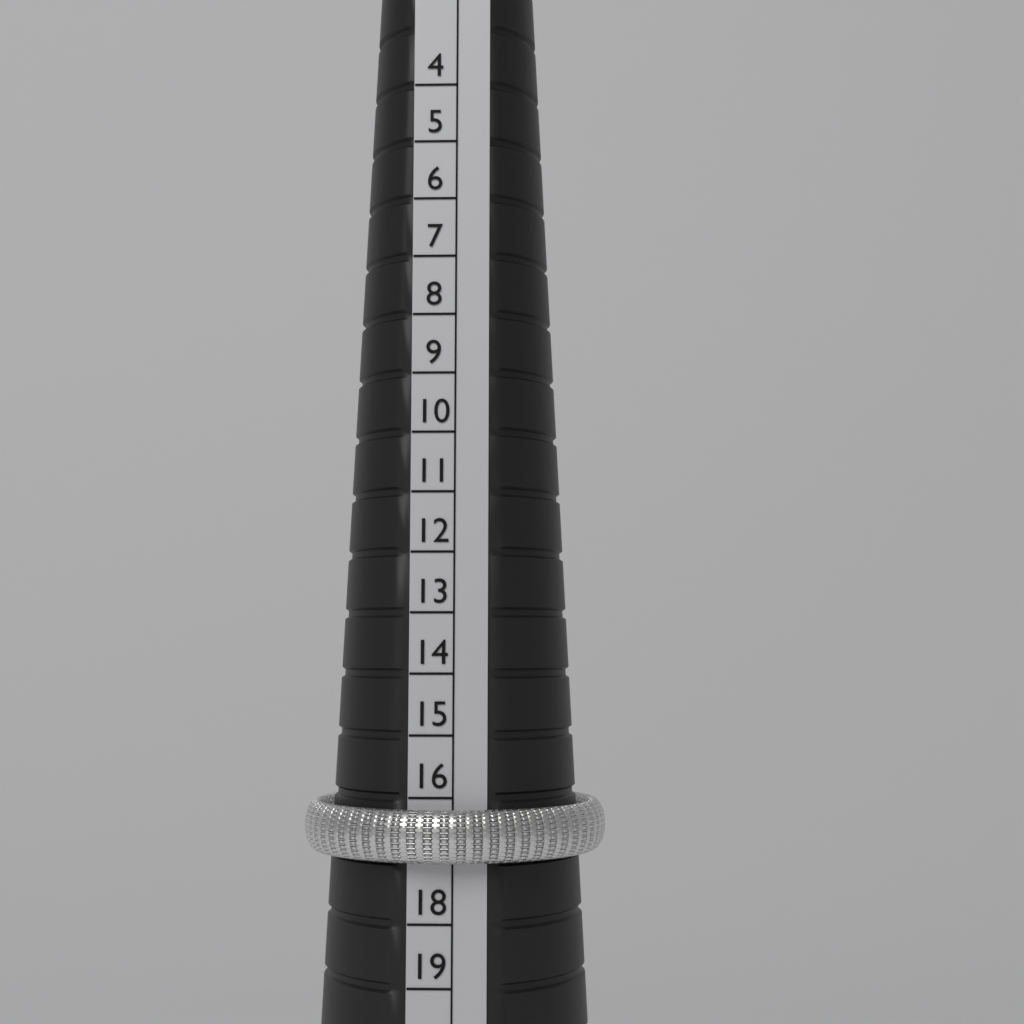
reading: 17 (no unit)
